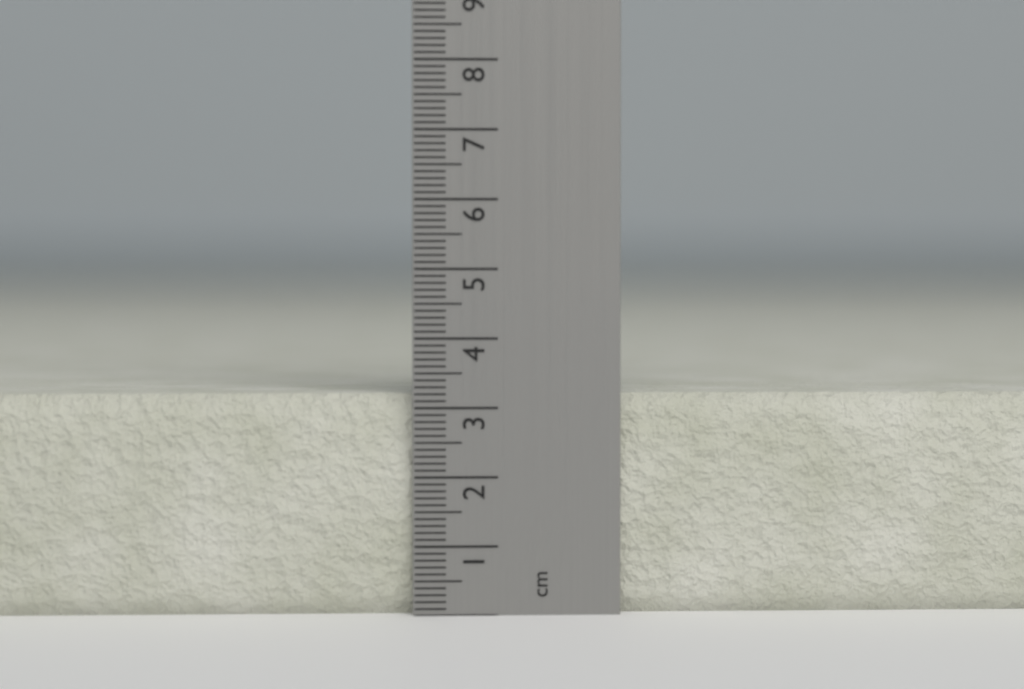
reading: 3.2 cm
